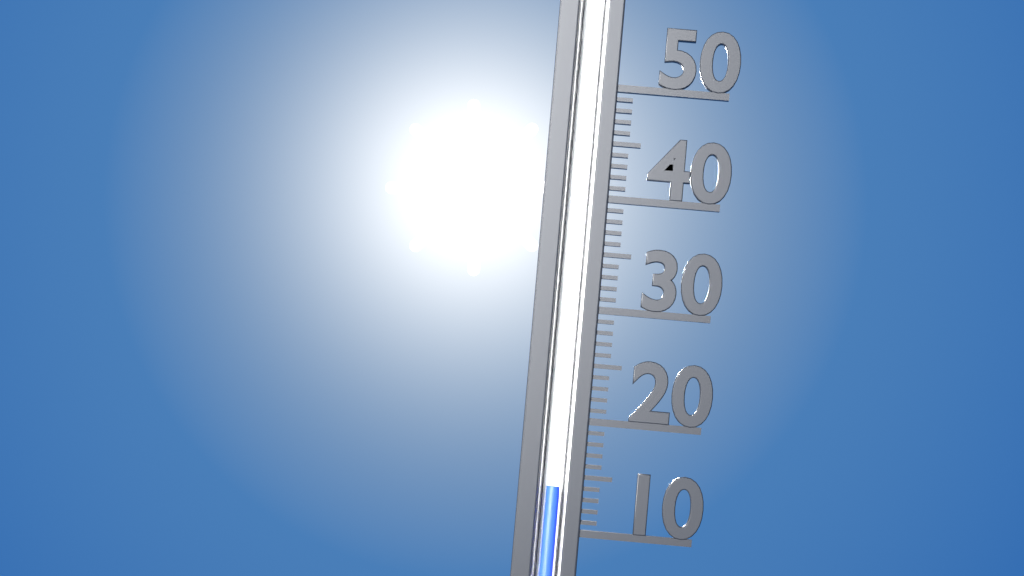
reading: 14 (no unit)
